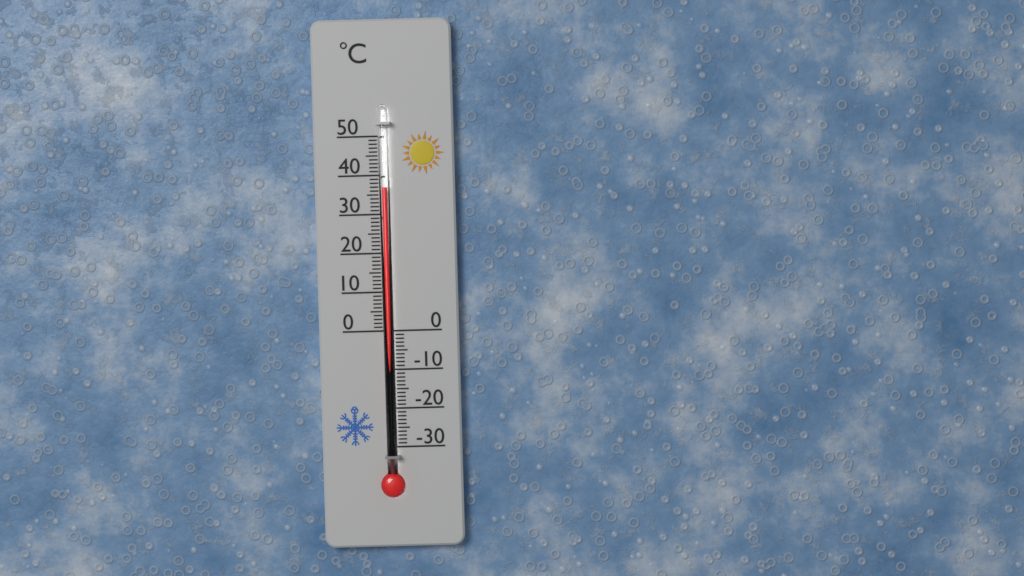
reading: 37 °C
